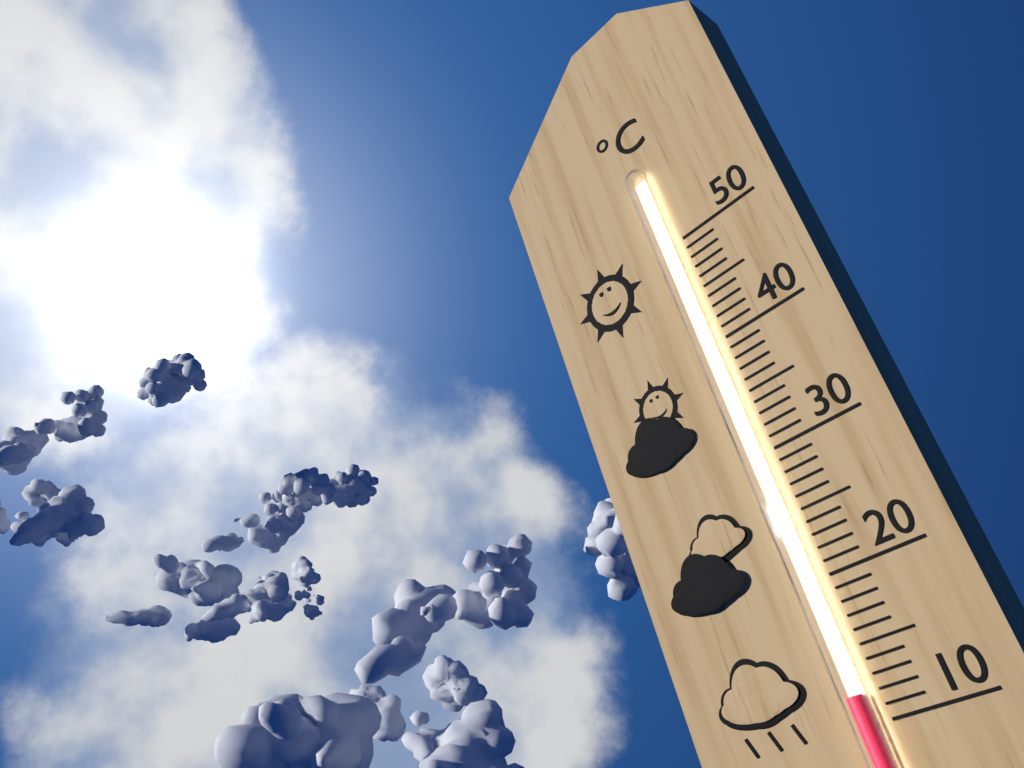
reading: 12 °C
